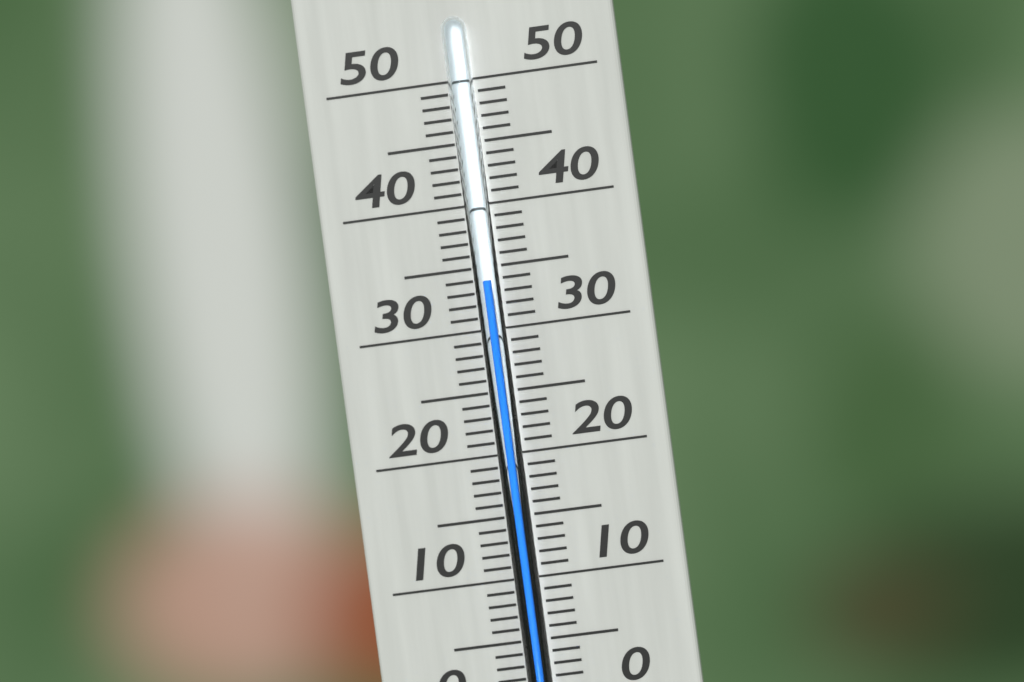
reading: 34 °C
